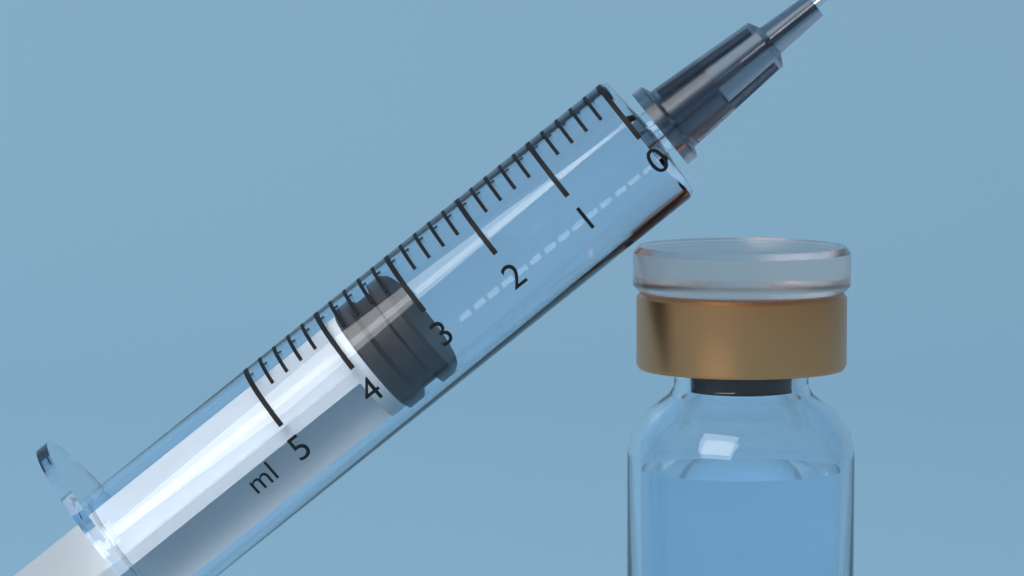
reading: 3.2 ml
